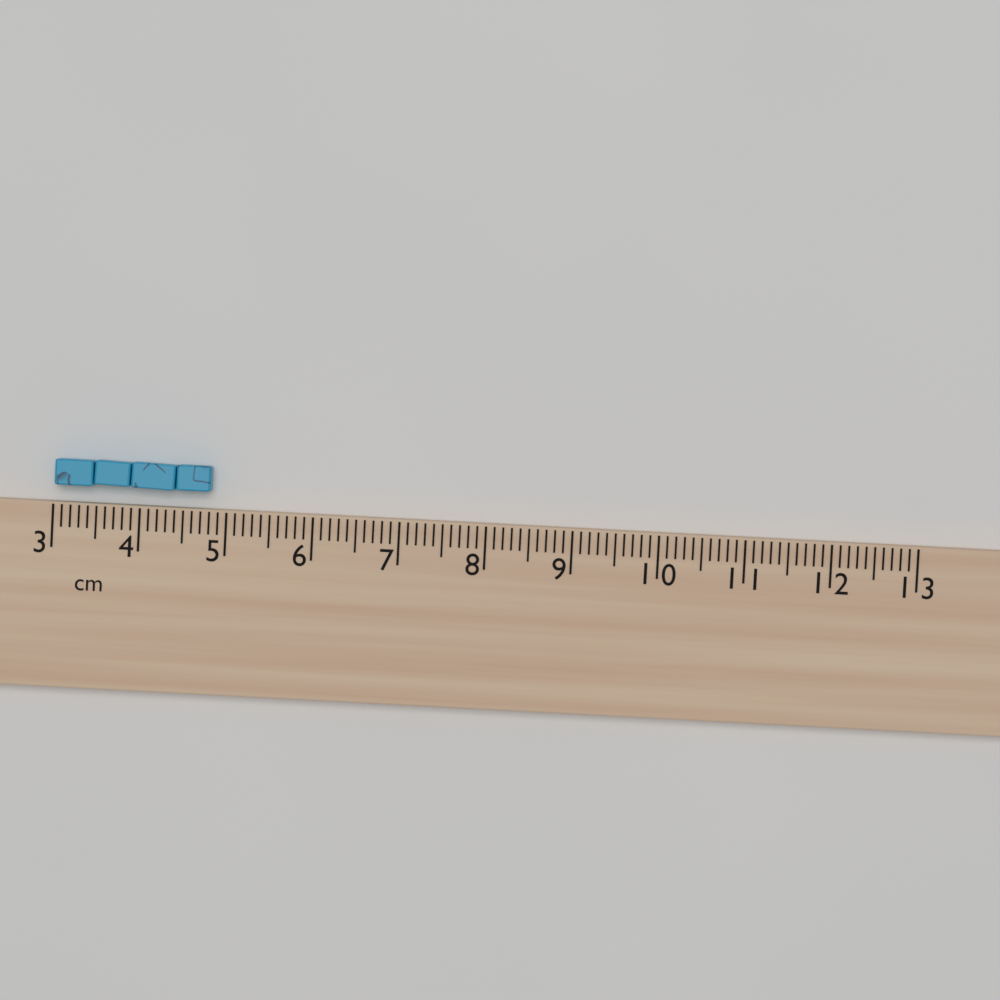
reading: 4.8 cm
